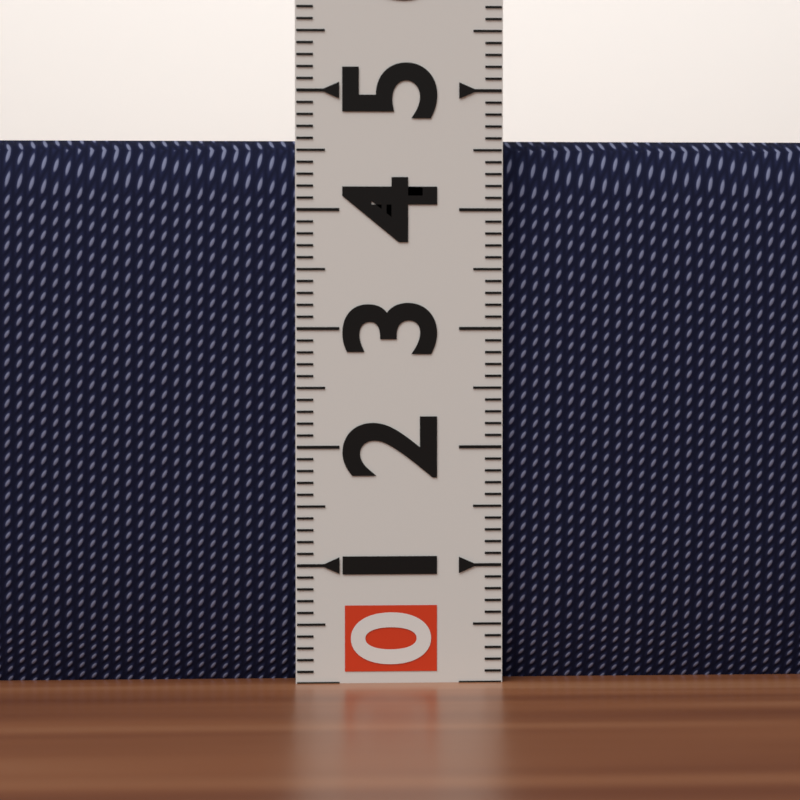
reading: 4.6 (no unit)
